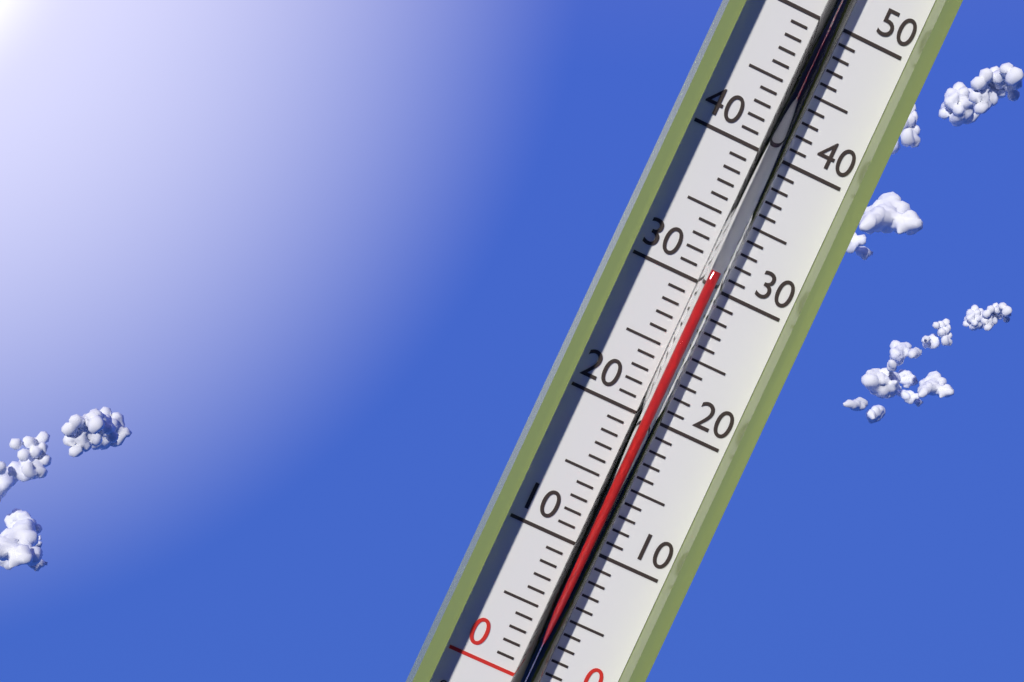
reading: 31 °C
